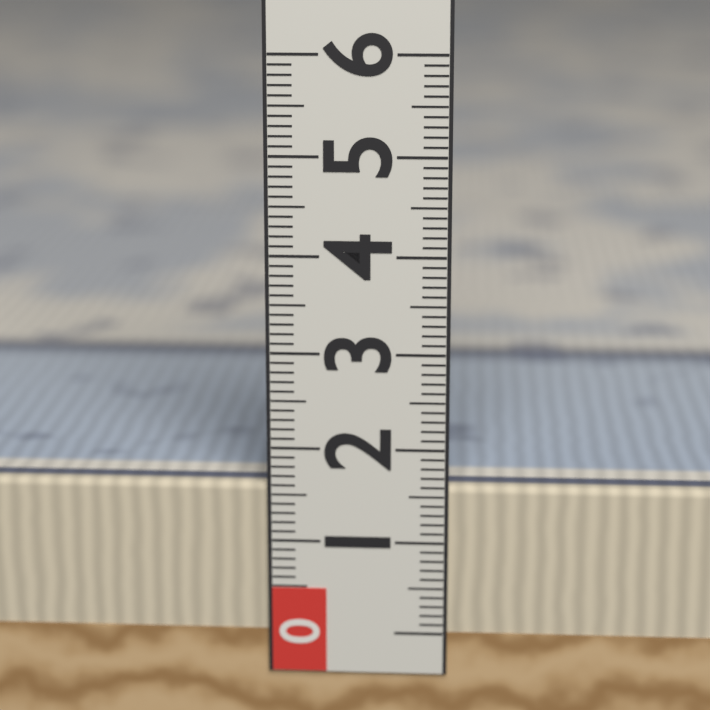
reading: 1.6 (no unit)
